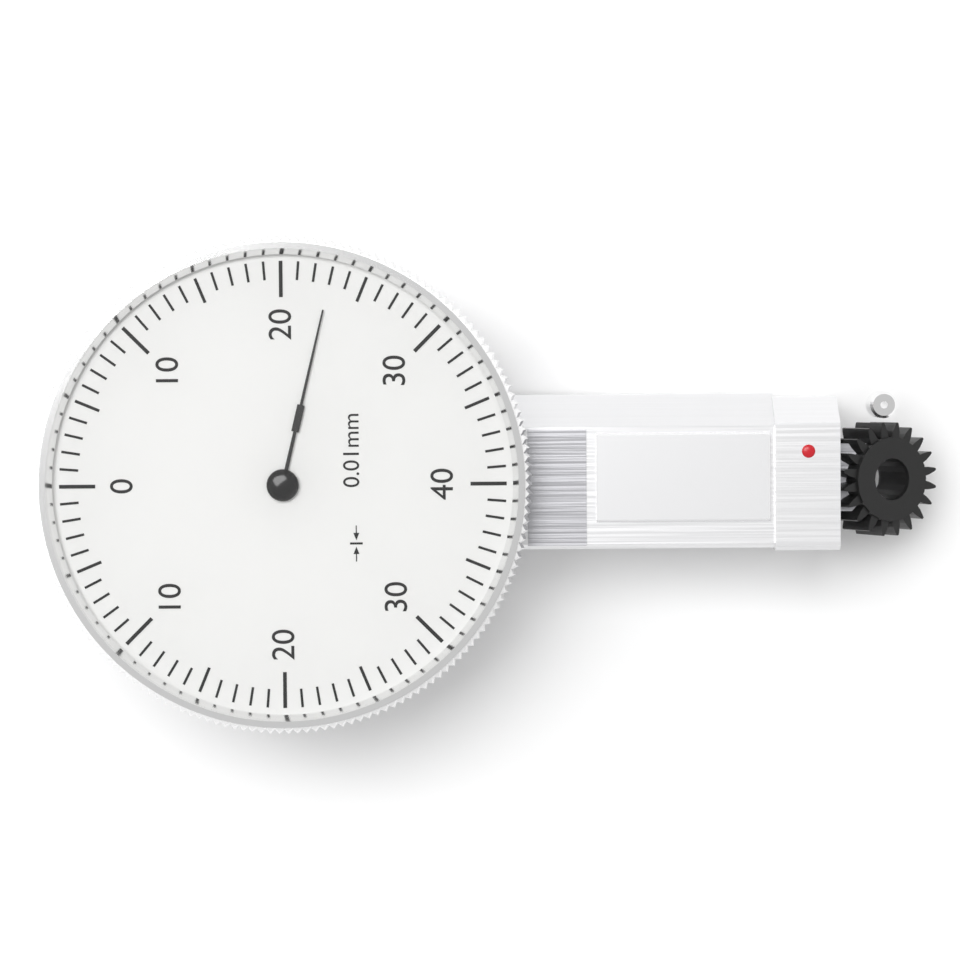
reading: 23 0.01mm
